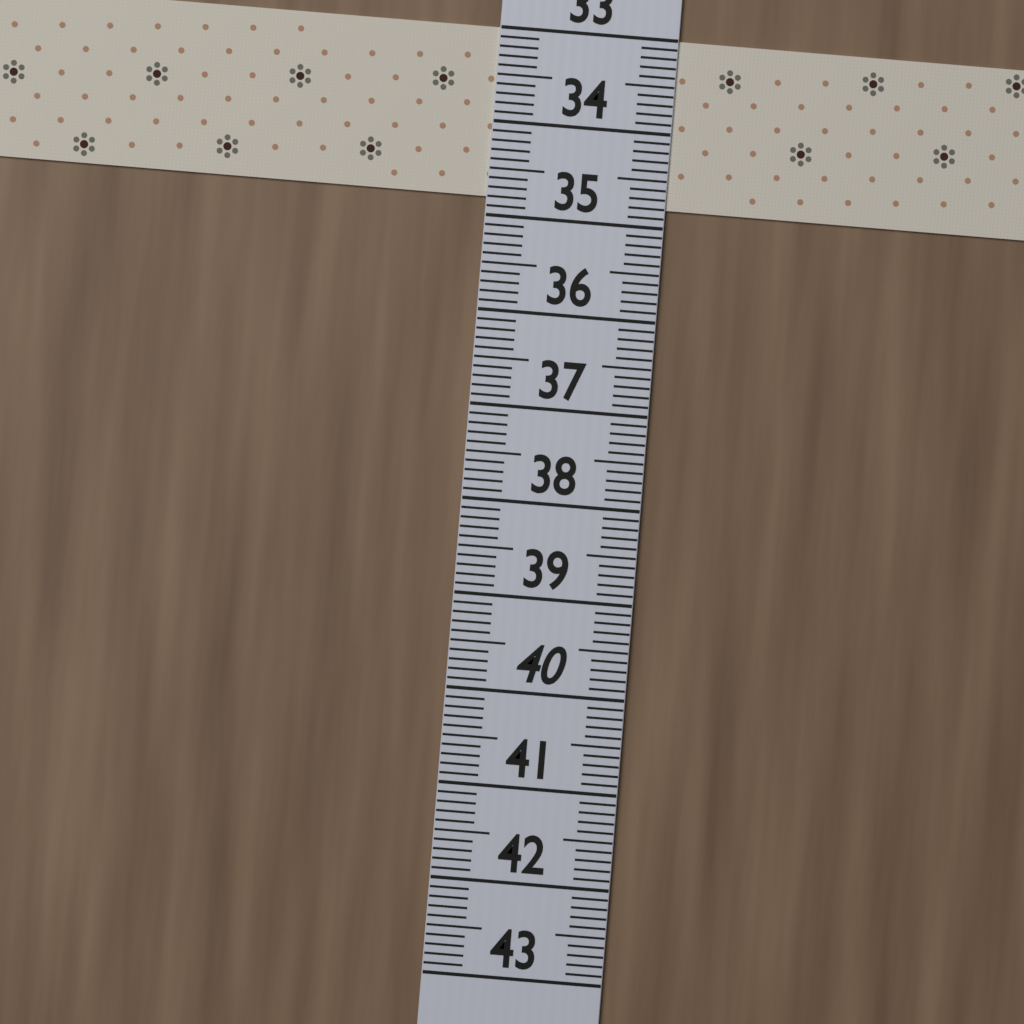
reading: 34.8 (no unit)
